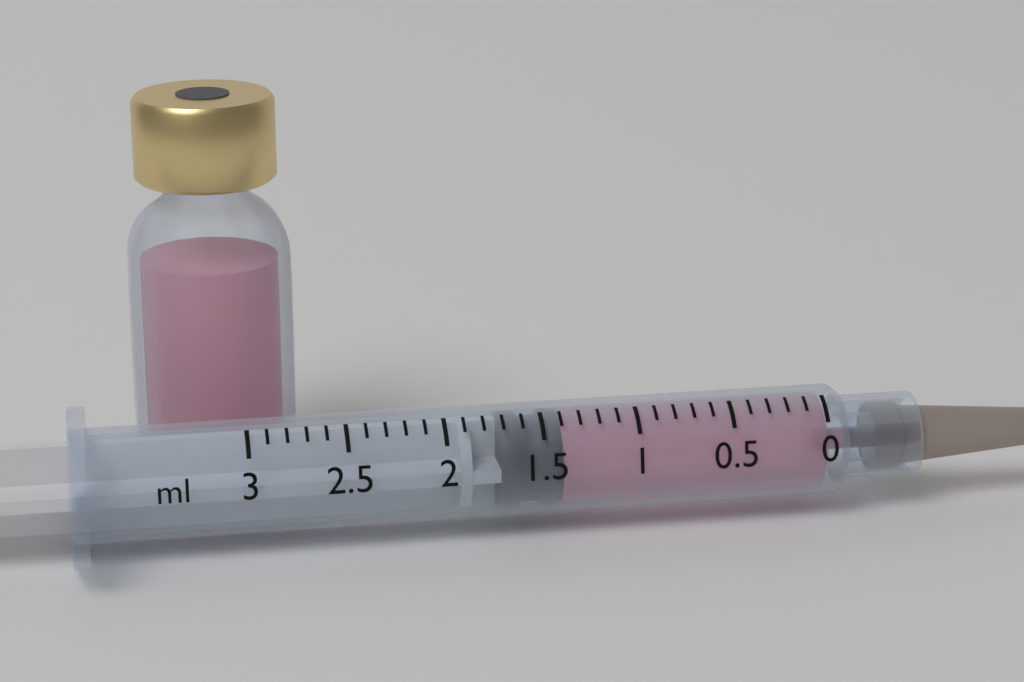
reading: 1.4 ml
